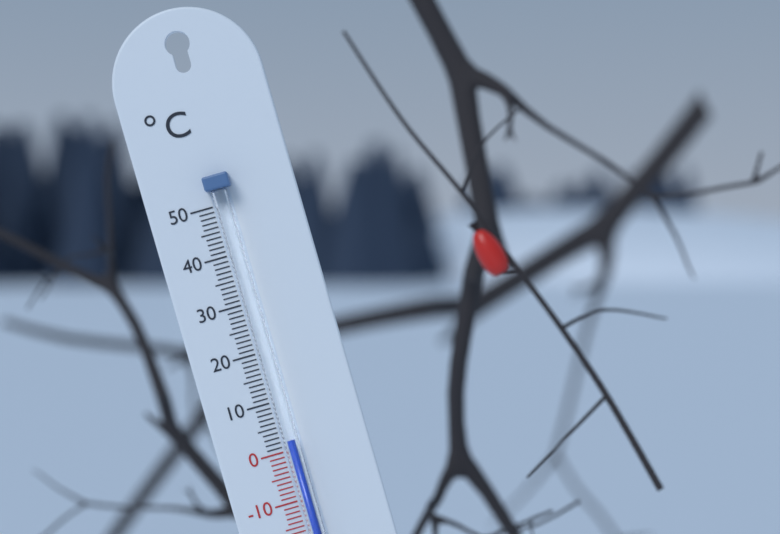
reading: 2 °C
